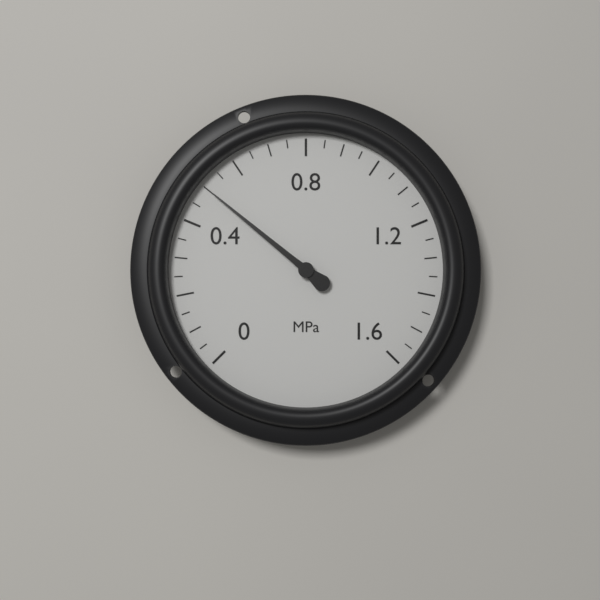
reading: 0.50 MPa
